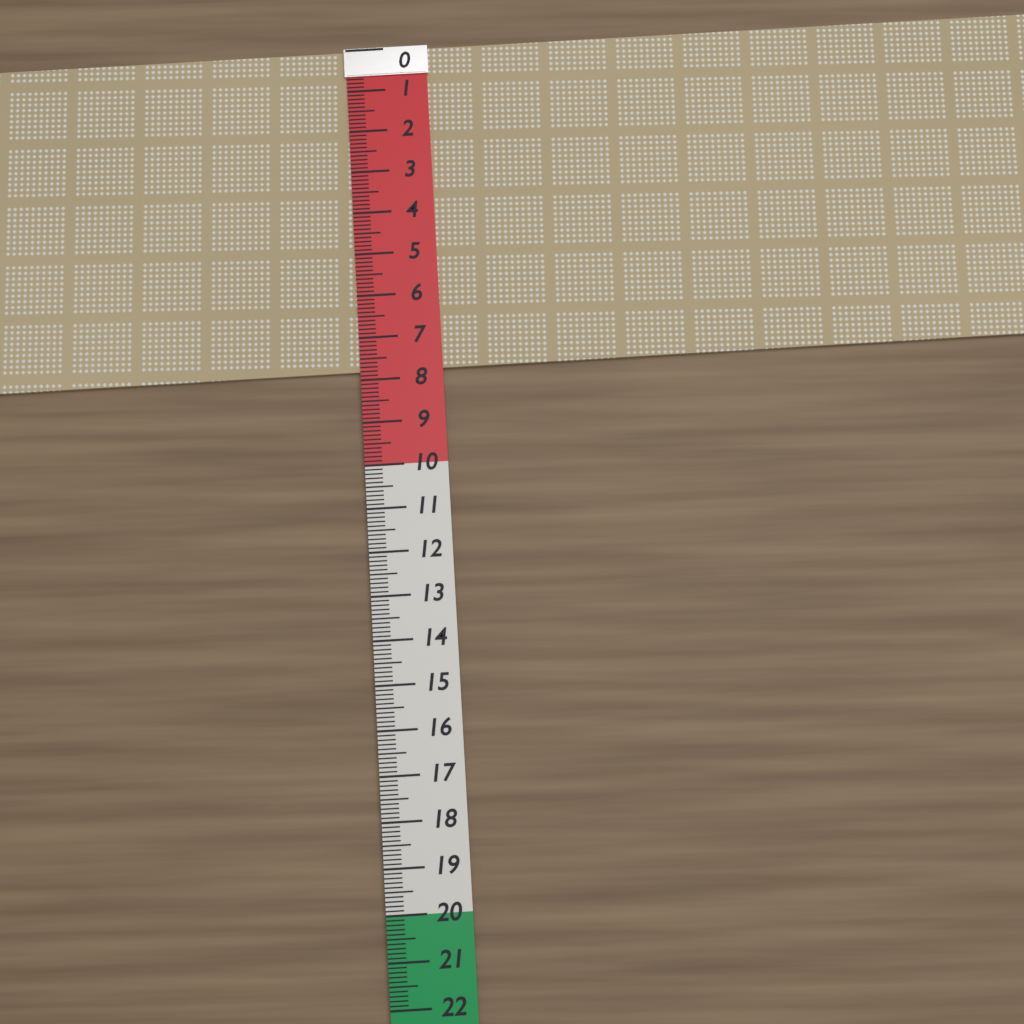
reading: 7.8 (no unit)
